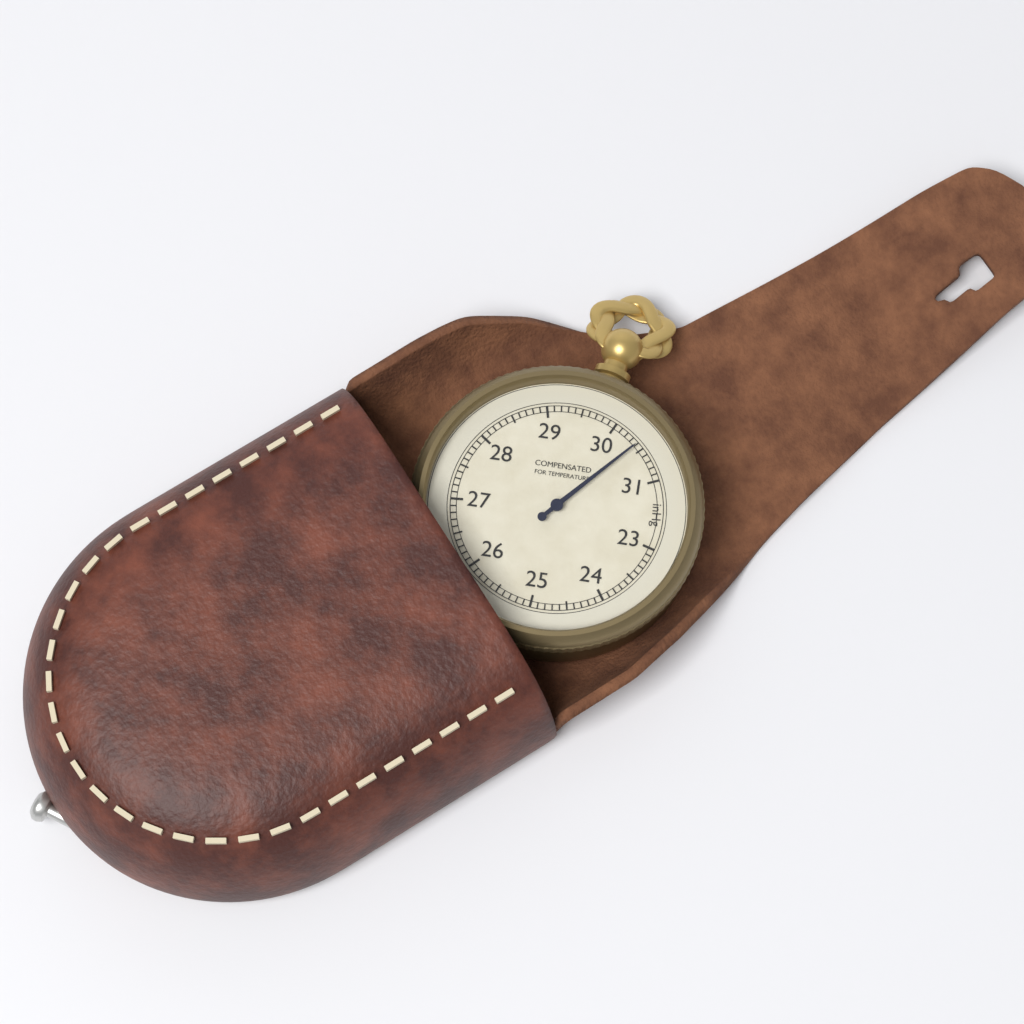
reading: 30.4 inHg
